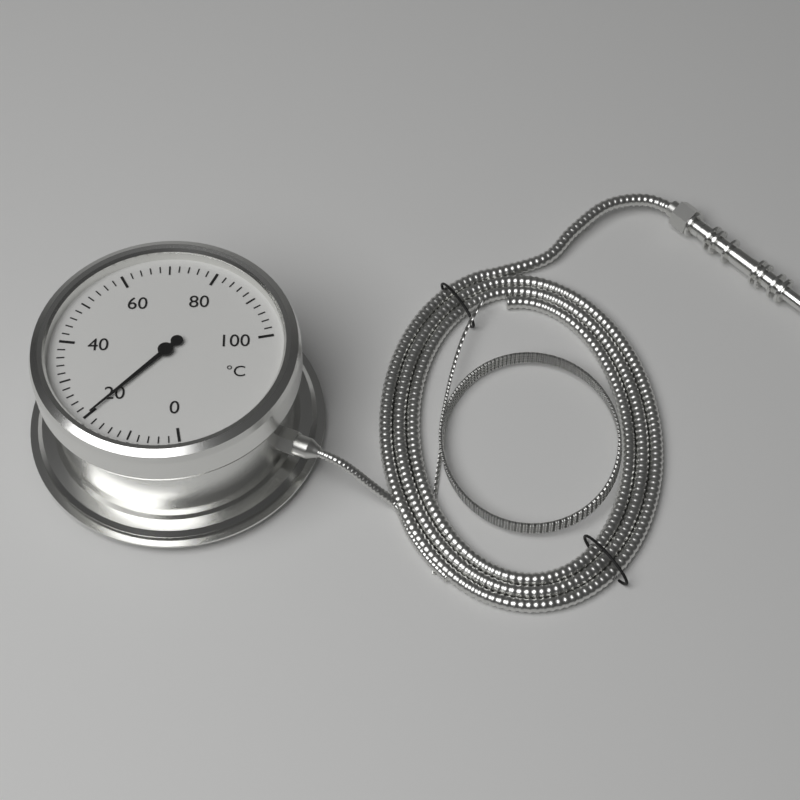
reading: 20 °C
